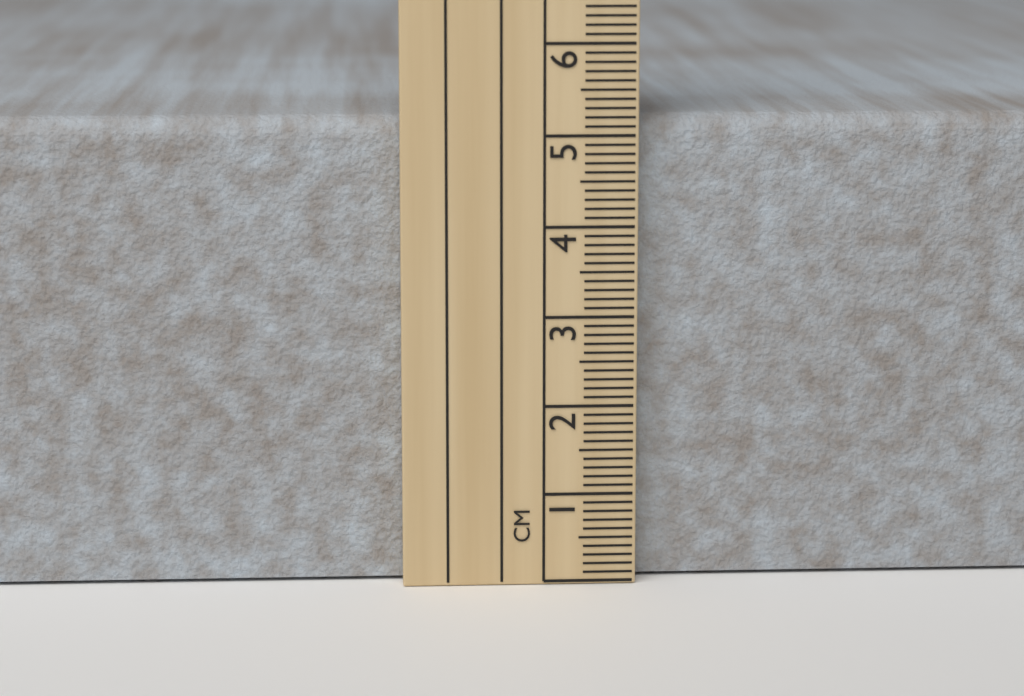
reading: 5.2 cm
